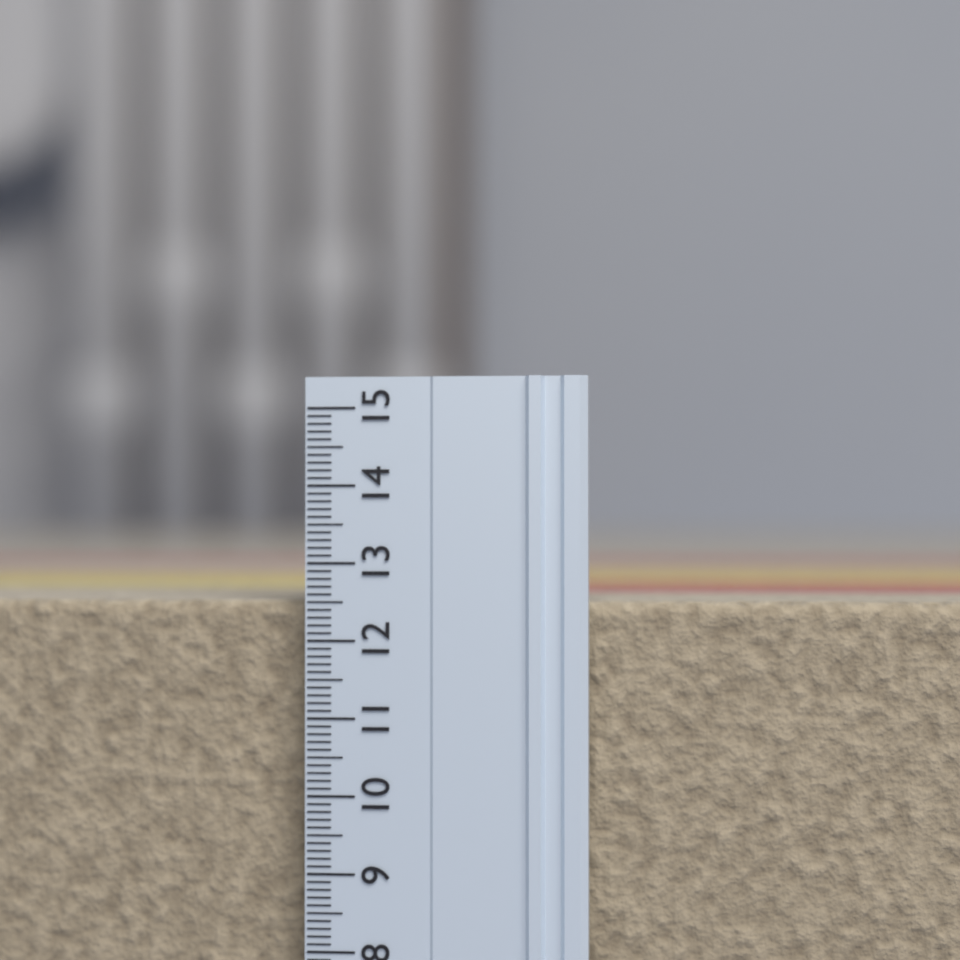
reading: 12.5 (no unit)
